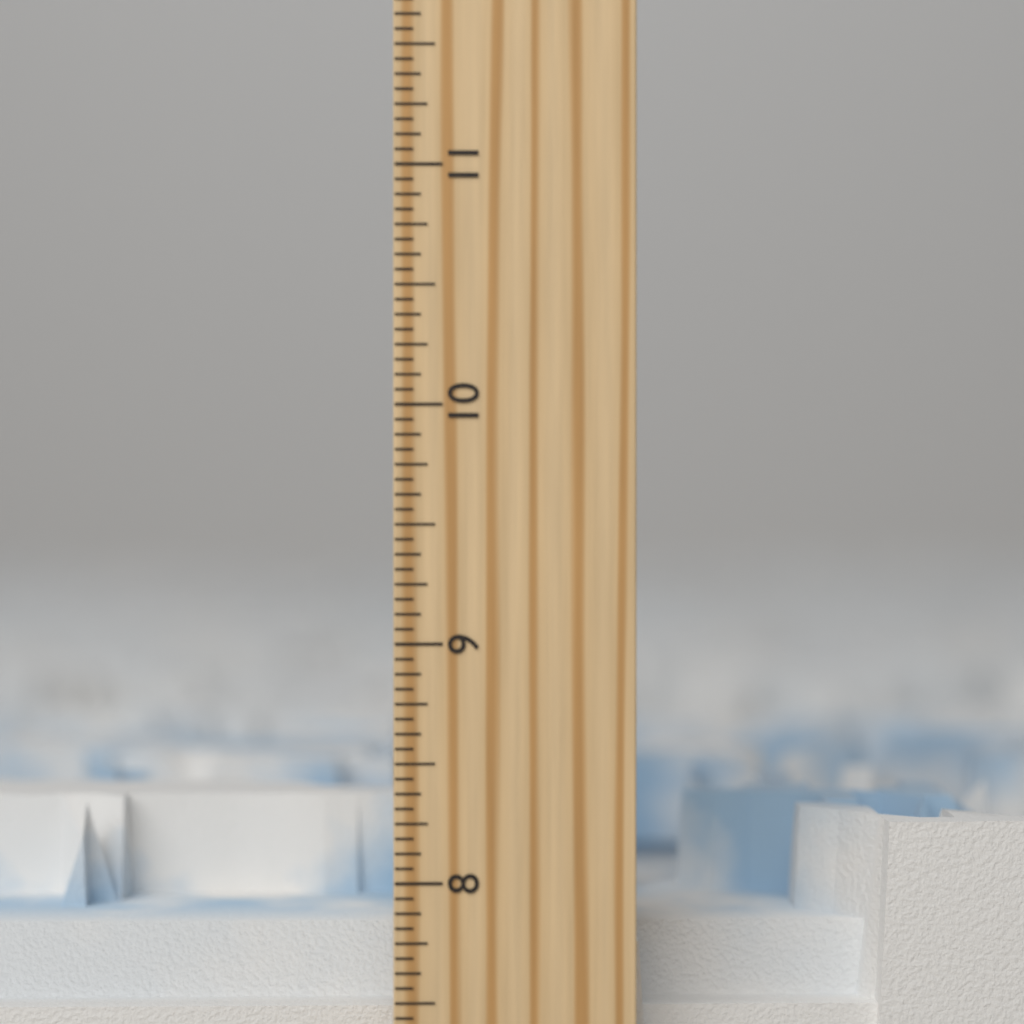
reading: 8.2500 inch
